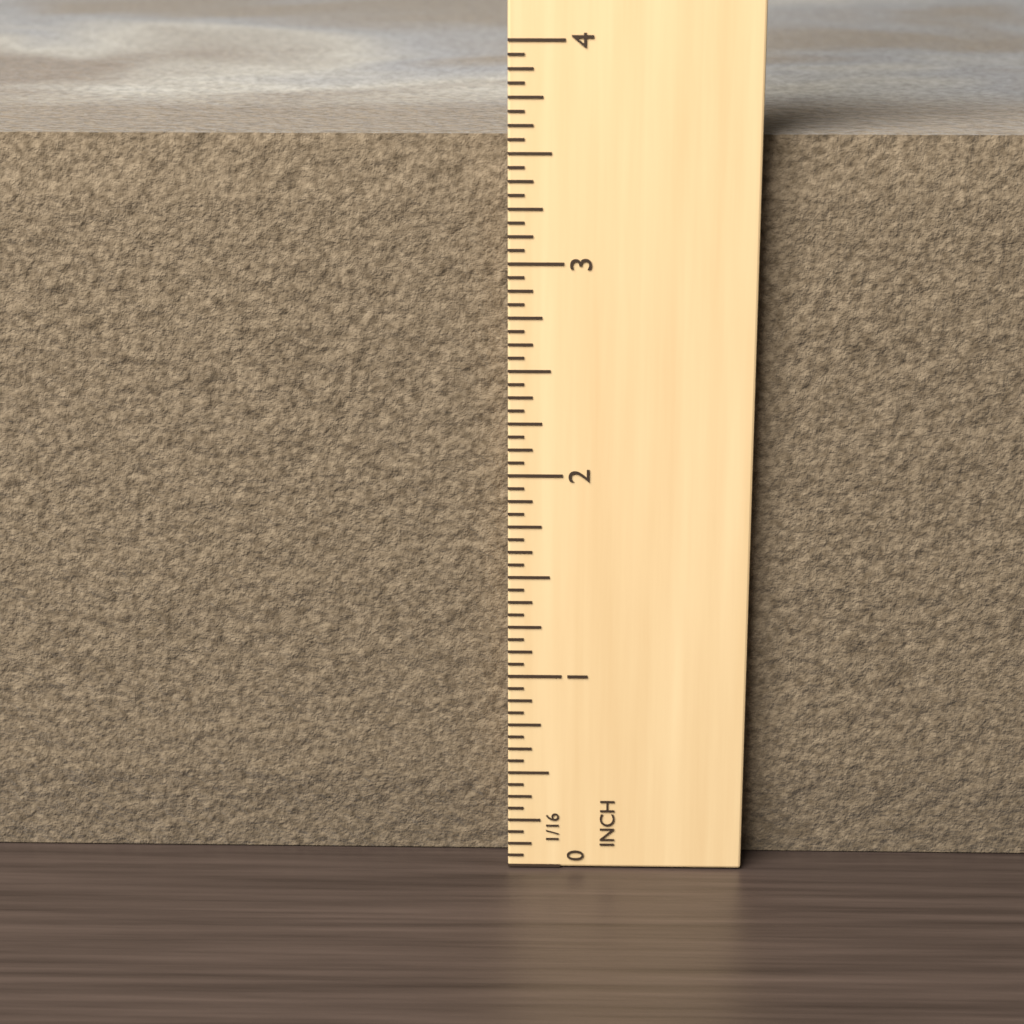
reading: 3.5625 in
